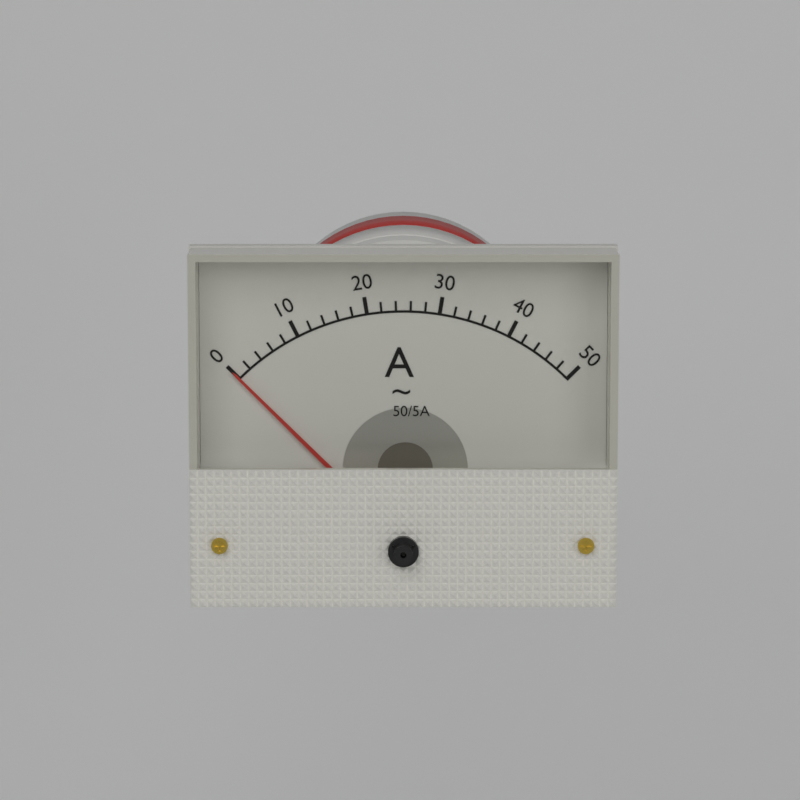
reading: 0 A
